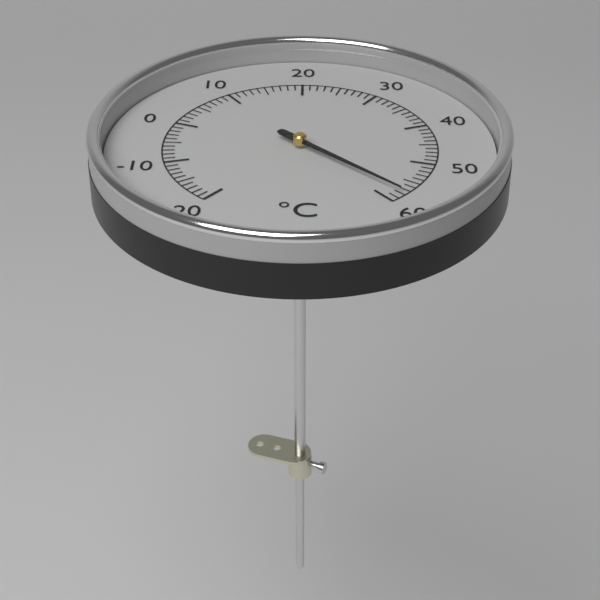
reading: 58 °C
